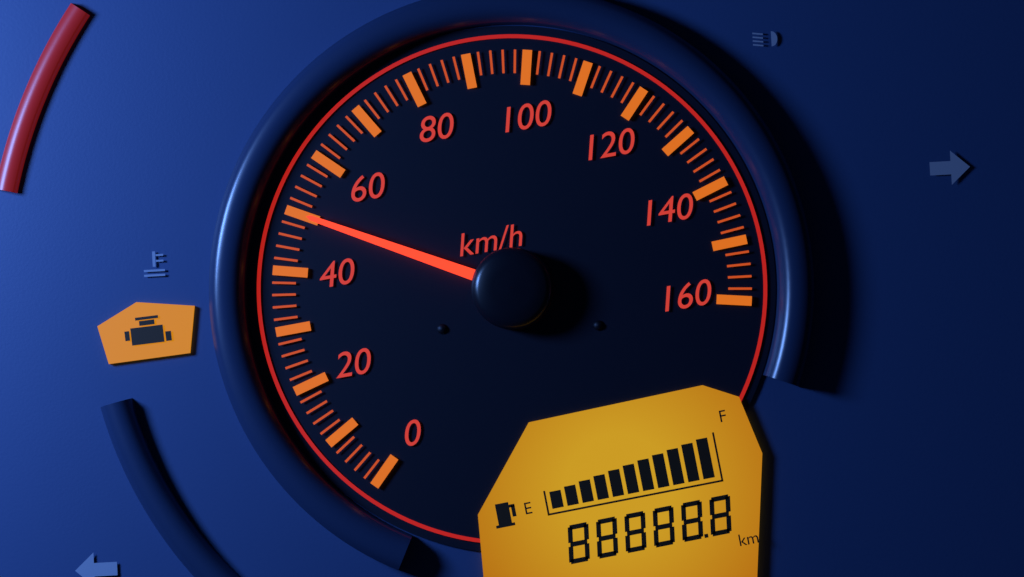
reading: 50 km/h
